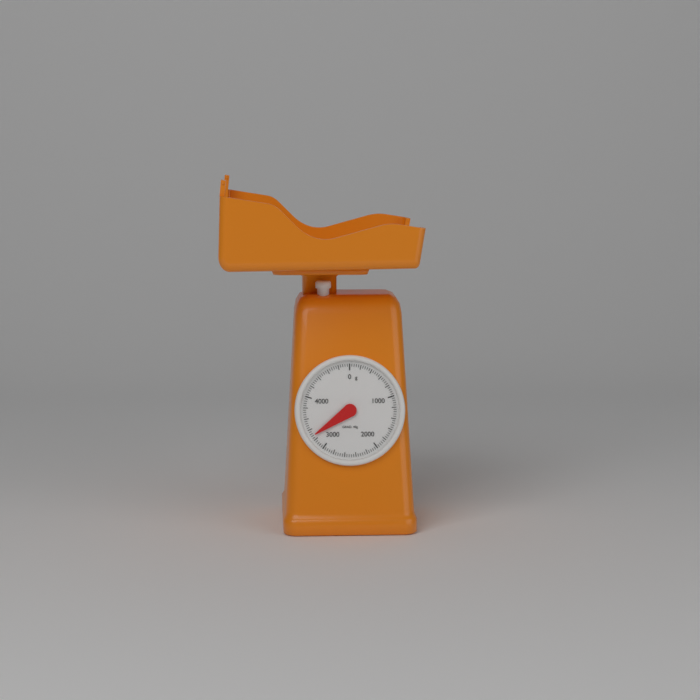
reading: 3280 g
